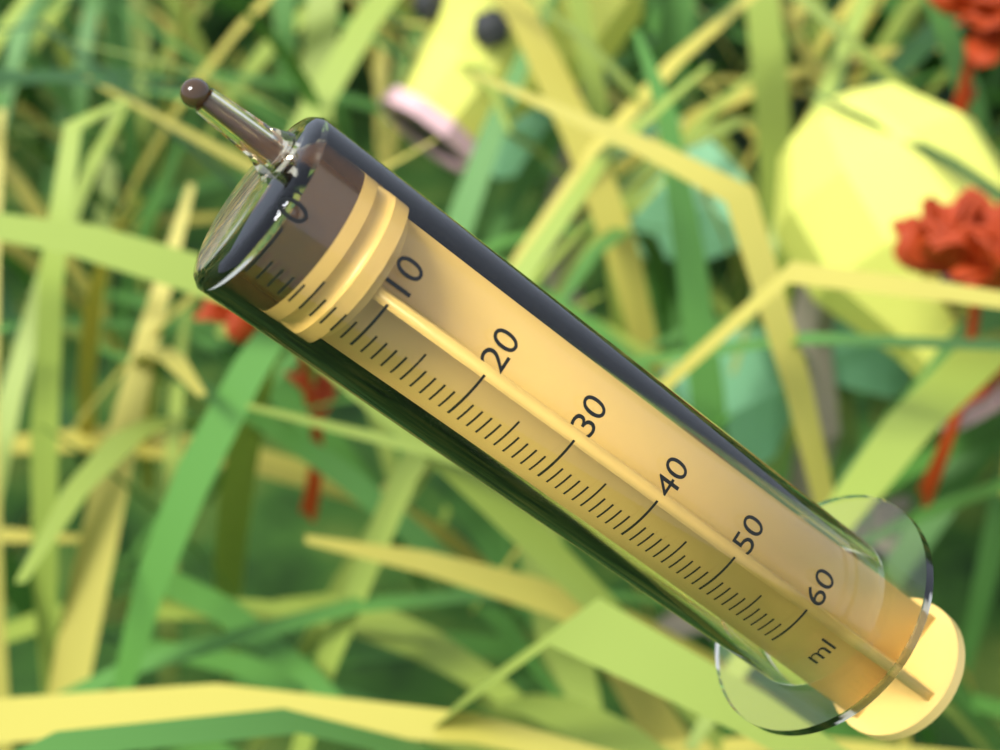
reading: 4 ml
